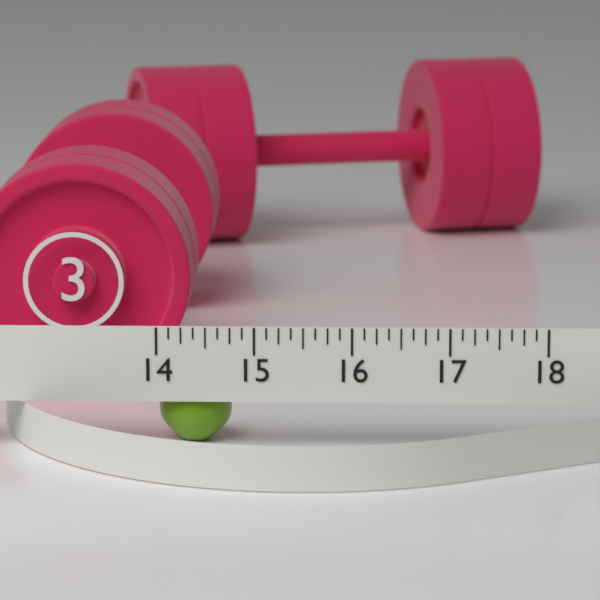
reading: 14.750 (no unit)
